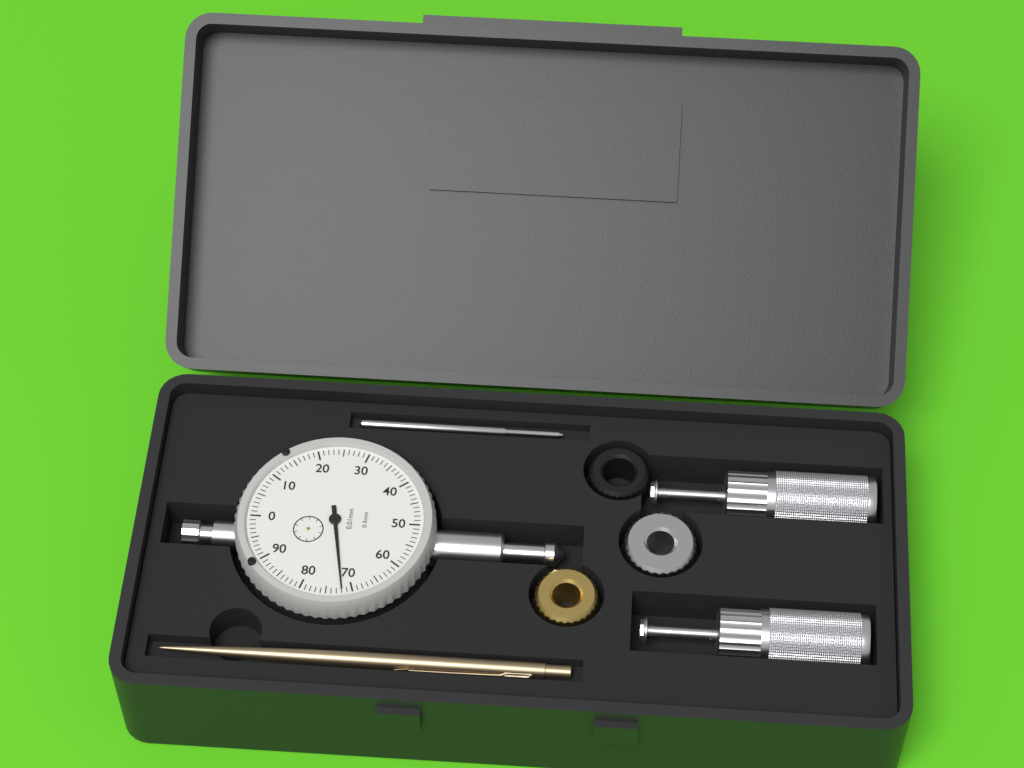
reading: 0.72 mm
